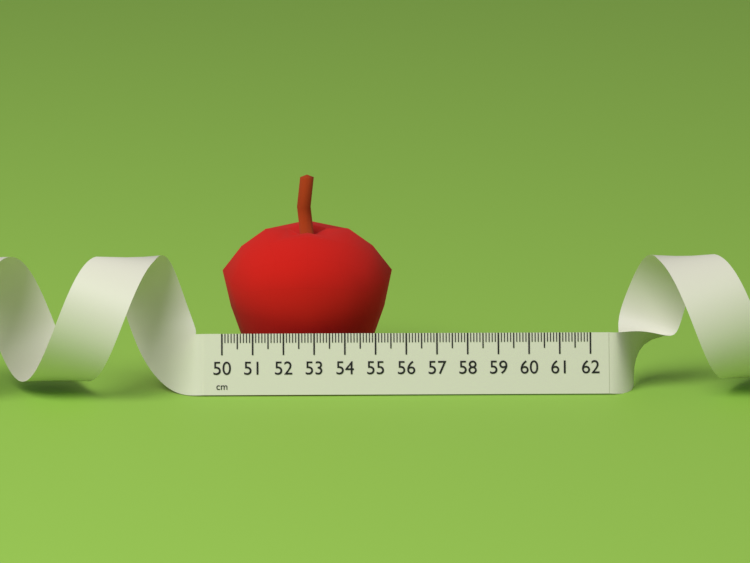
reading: 55.6 cm
